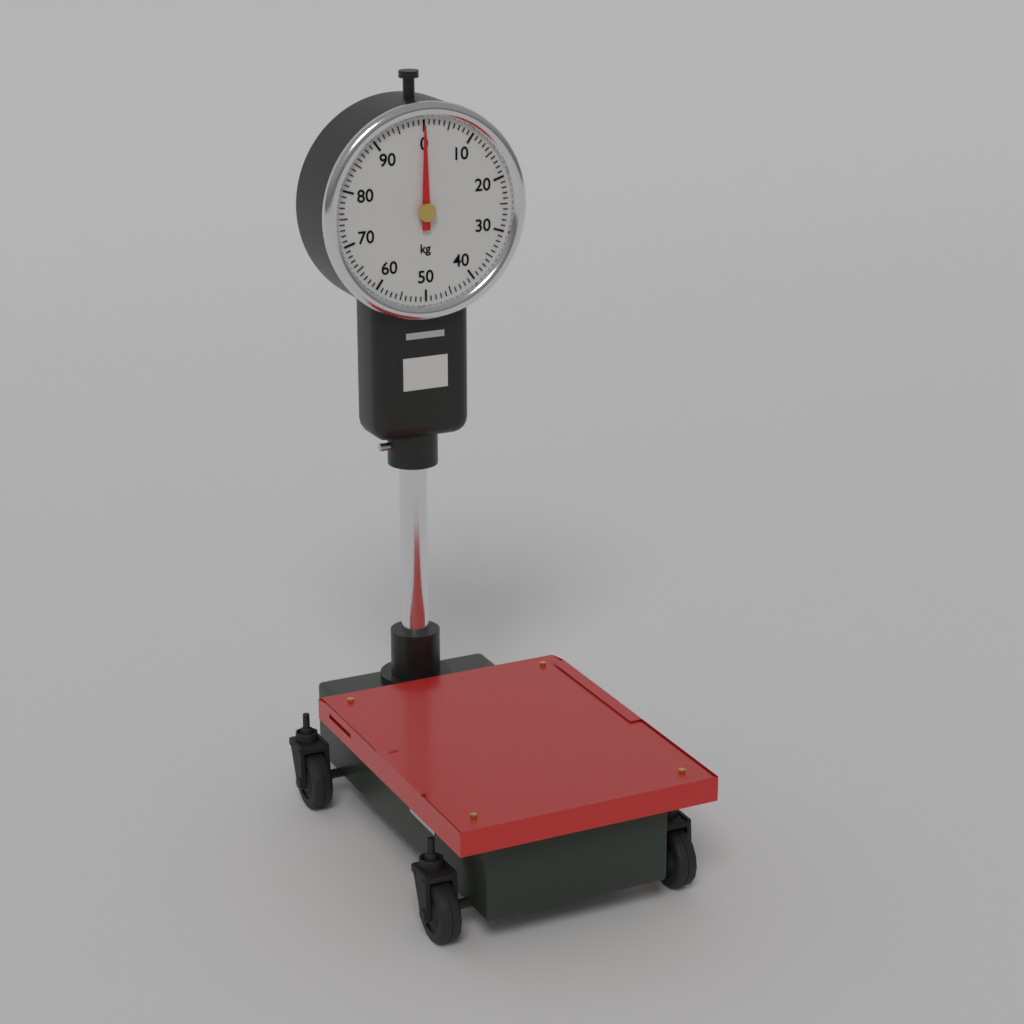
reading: 0 kg
